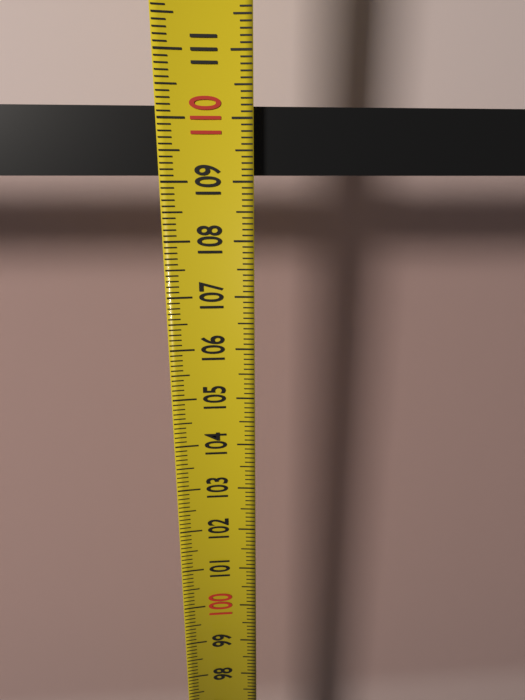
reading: 110.2 (no unit)
